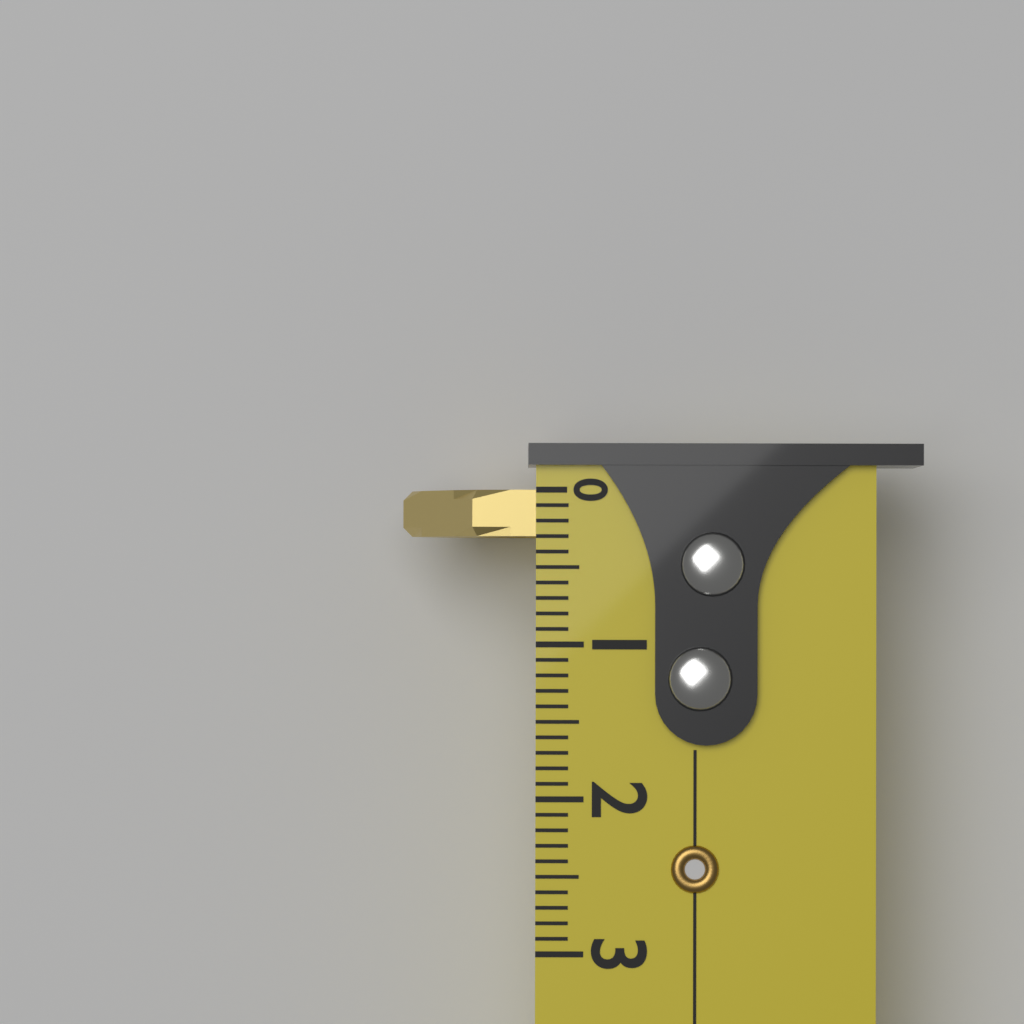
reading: 0.3 (no unit)
